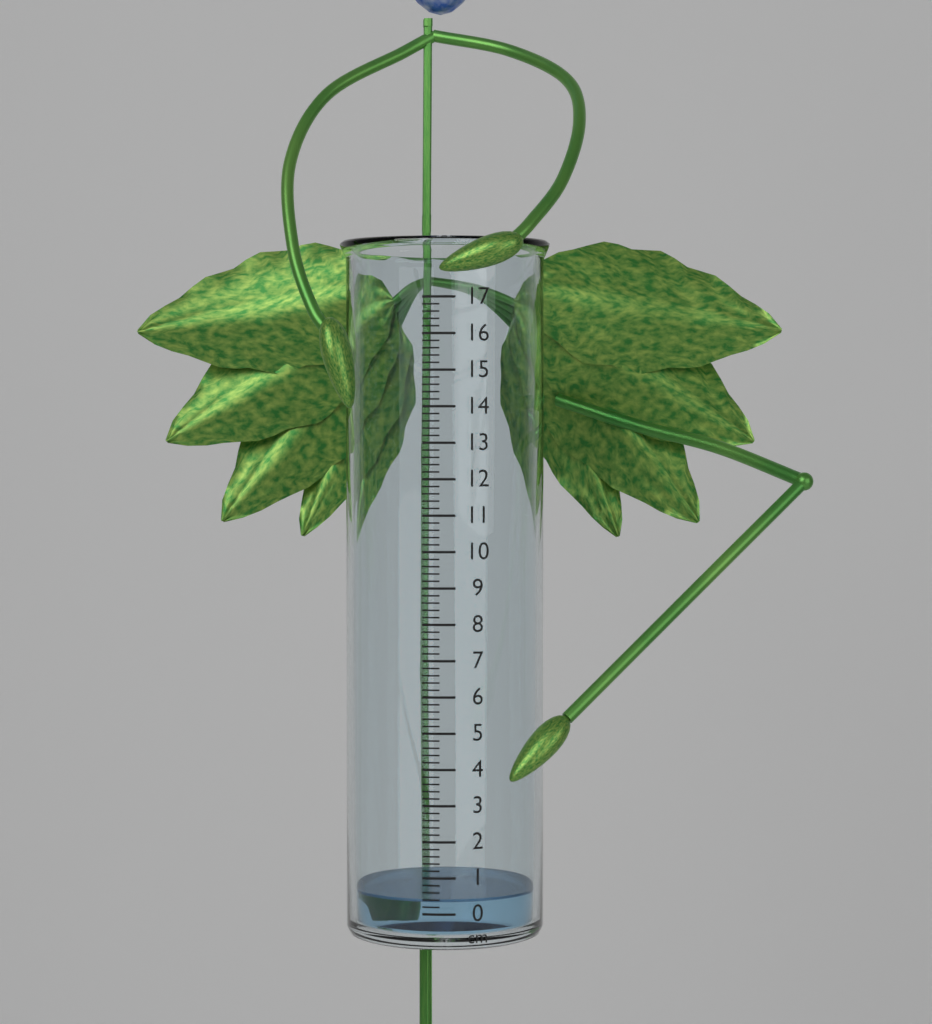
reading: 0.4 cm
